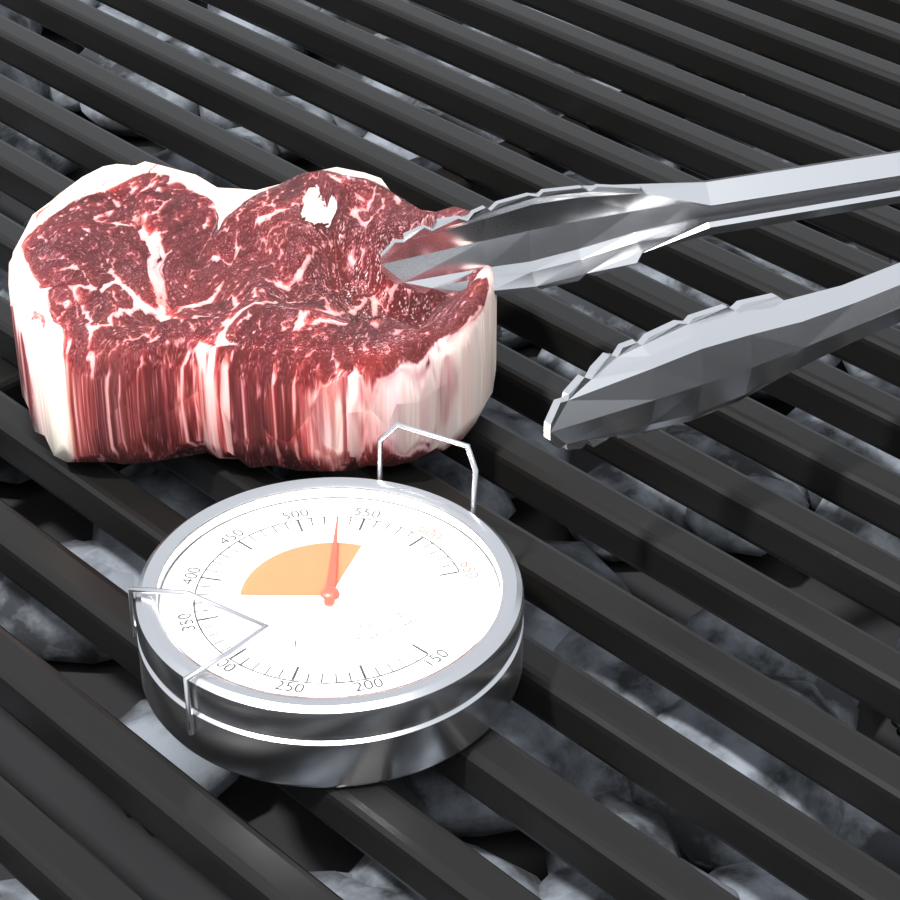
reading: 530 °F
